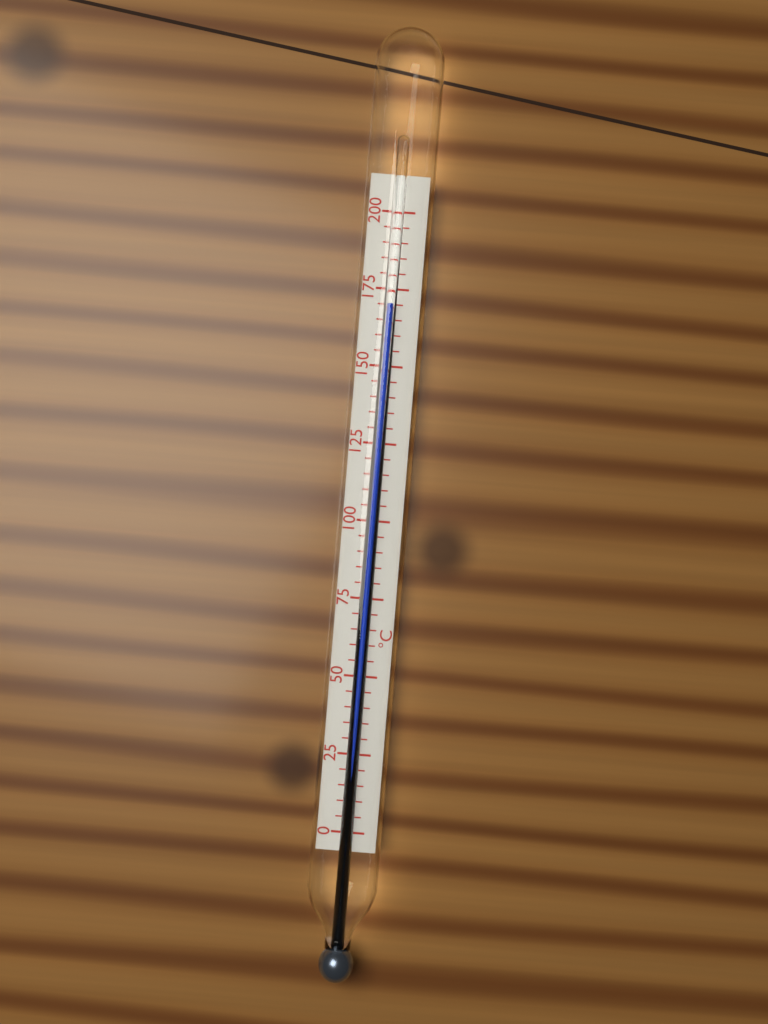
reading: 170 °C
